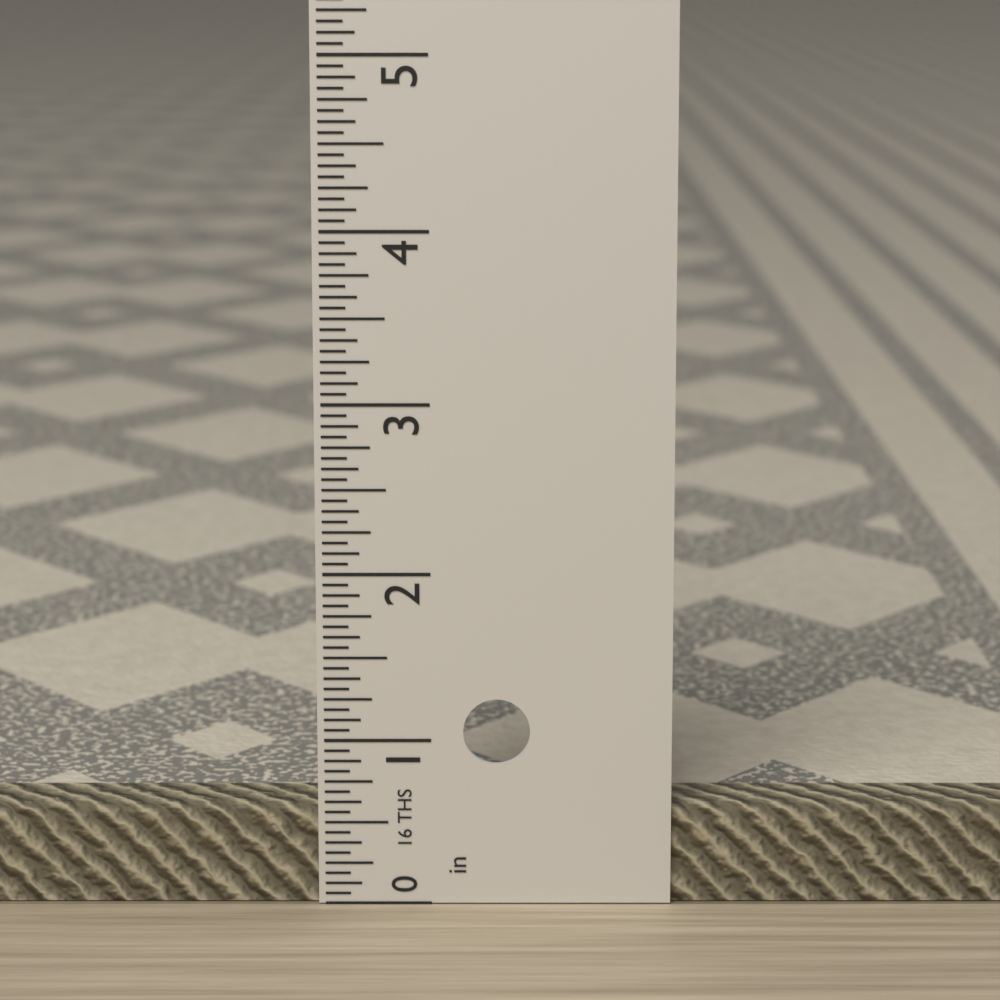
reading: 0.6000 in
